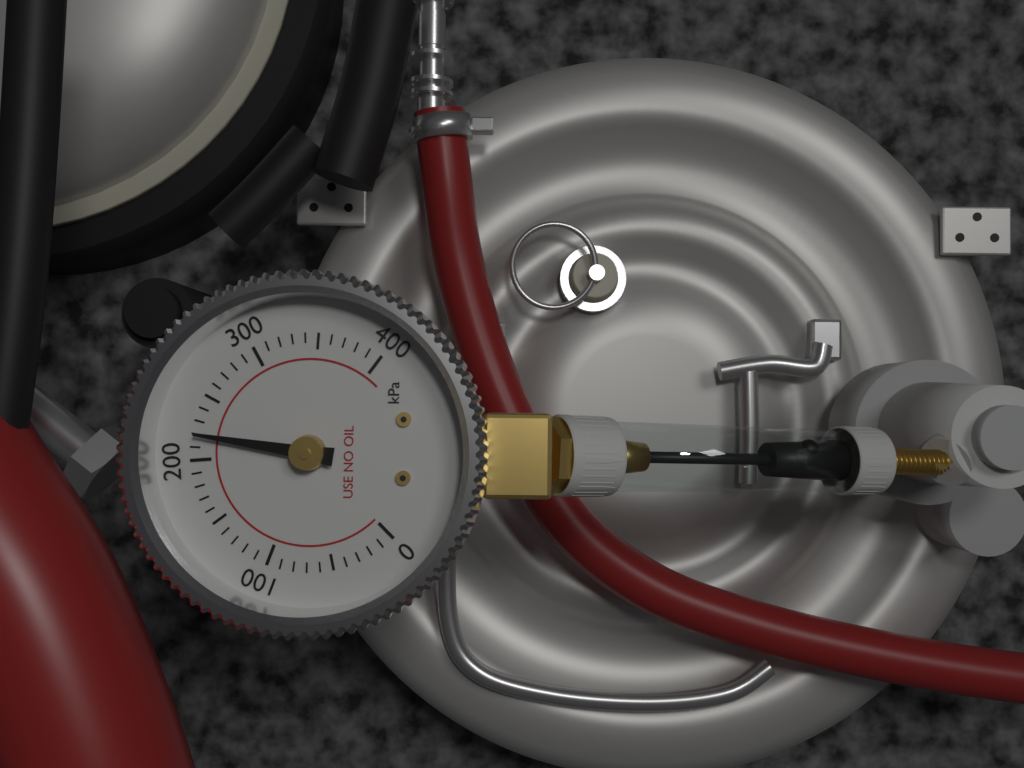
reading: 220 kPa
